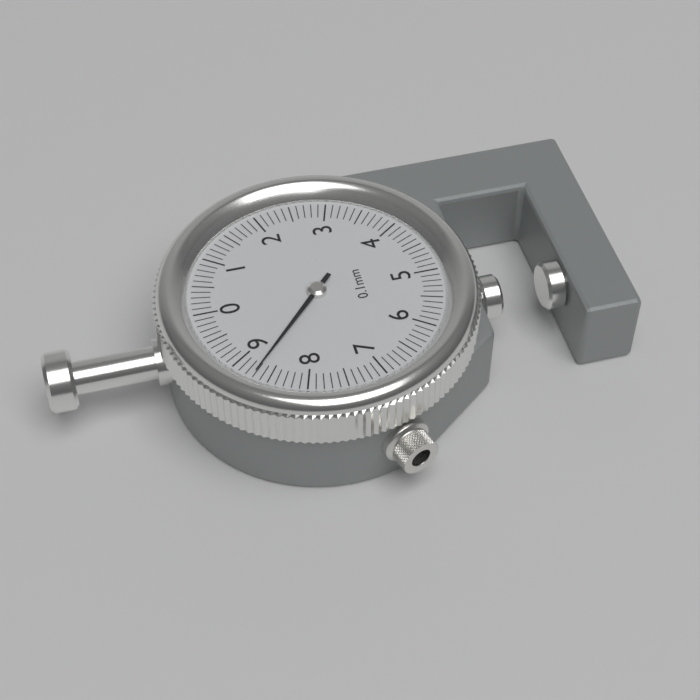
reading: 8.7 mm
